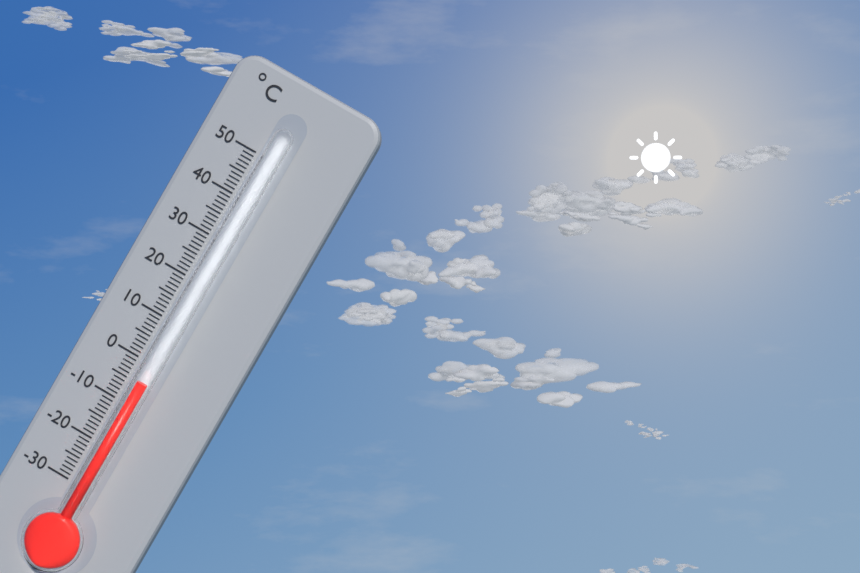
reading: -4 °C
